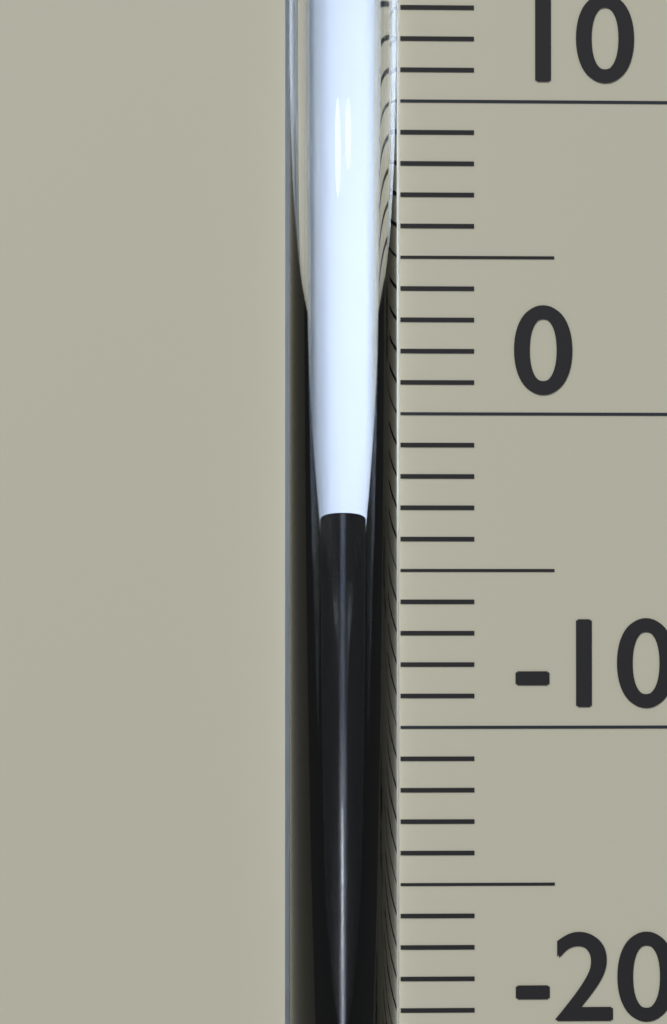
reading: -3 °C
